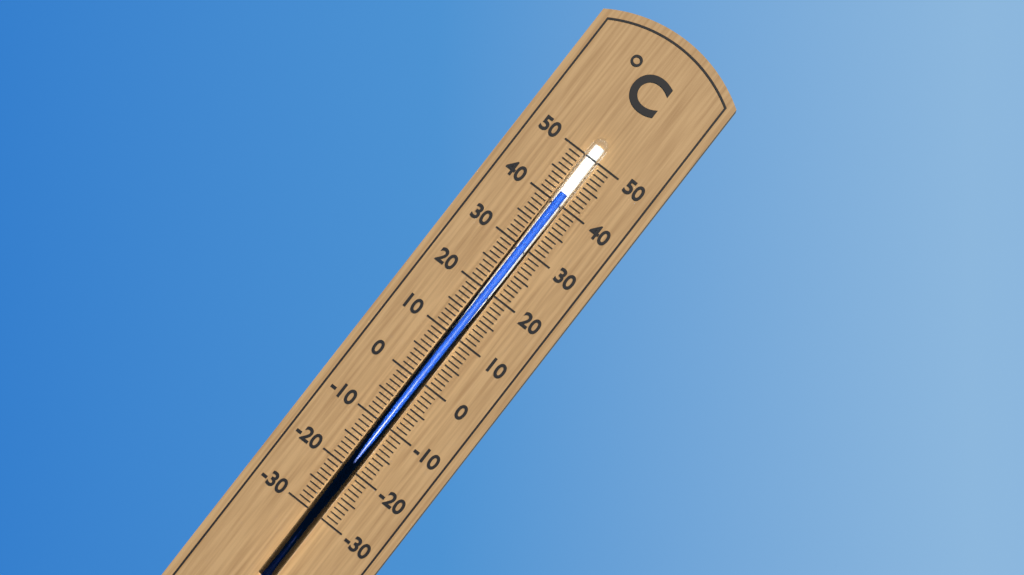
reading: 42 °C
